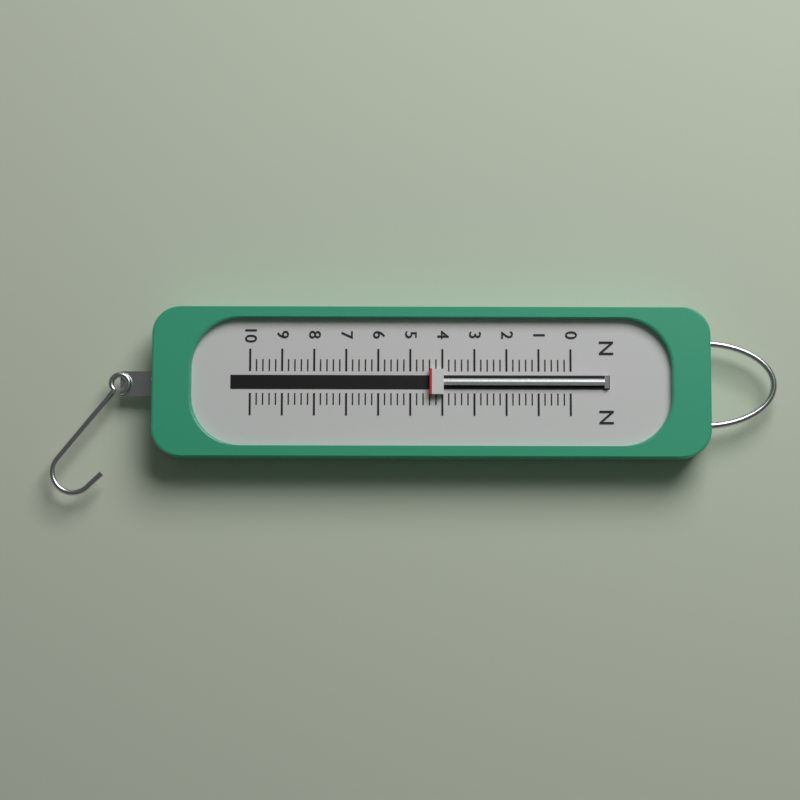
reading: 4.4 N
